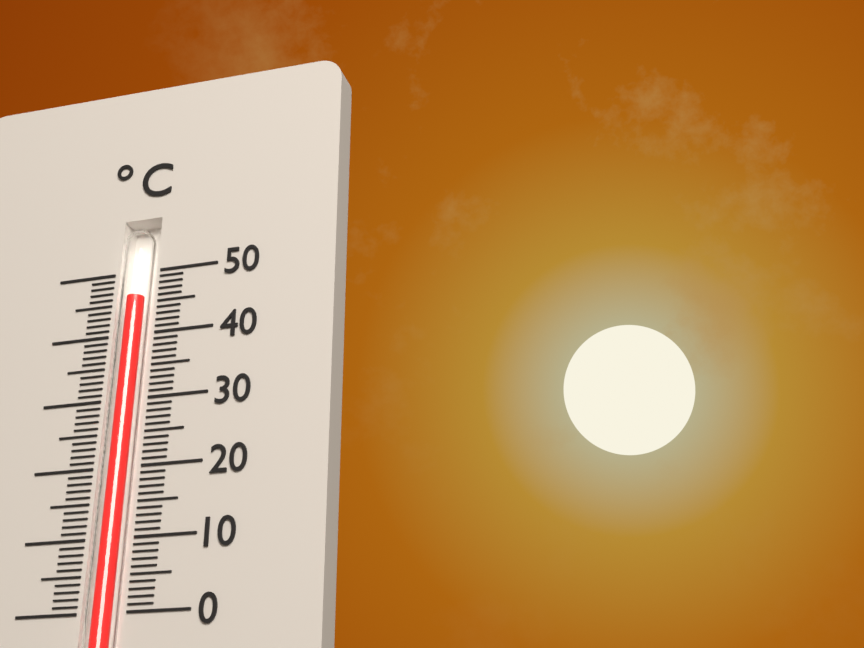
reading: 46 °C
